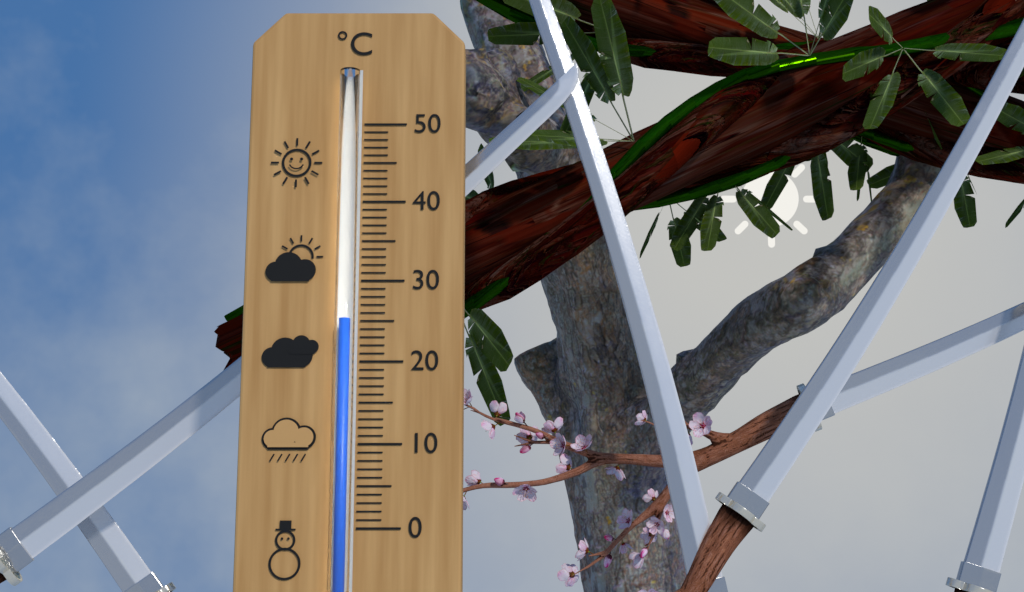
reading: 25 °C
